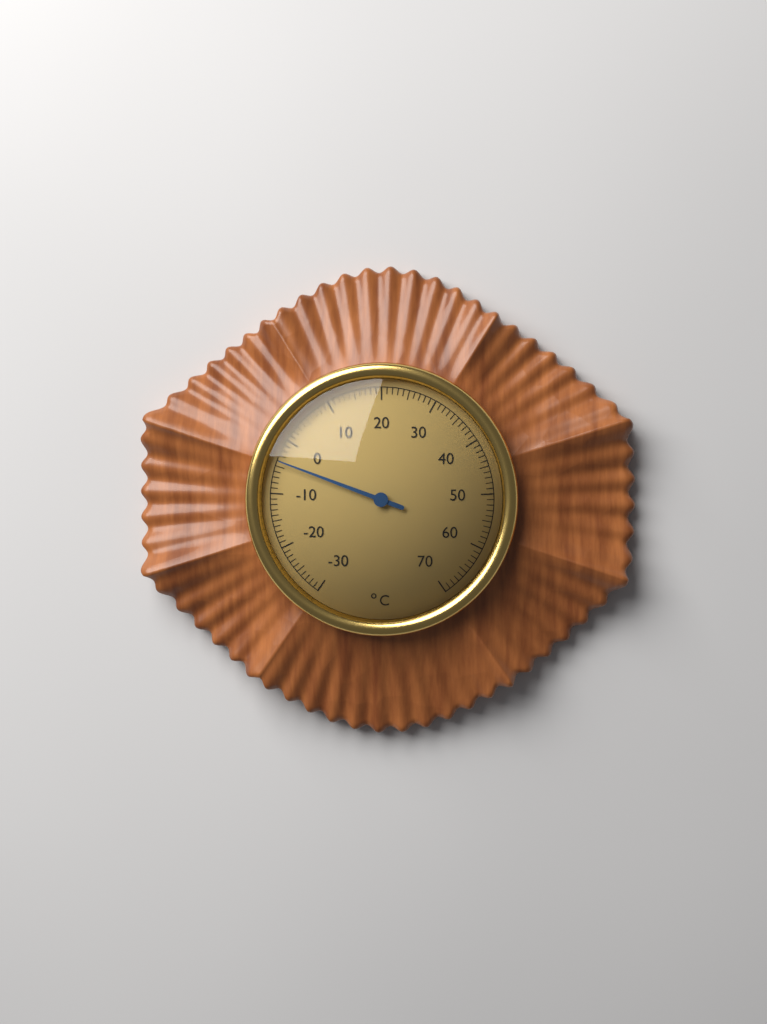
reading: -4 °C
